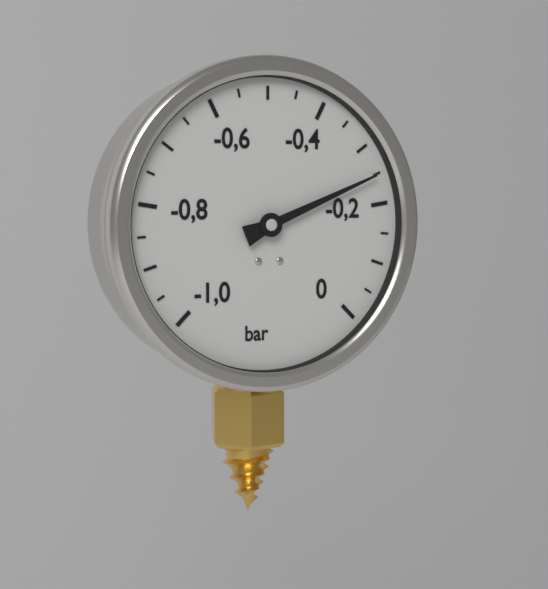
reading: -0.25 bar
